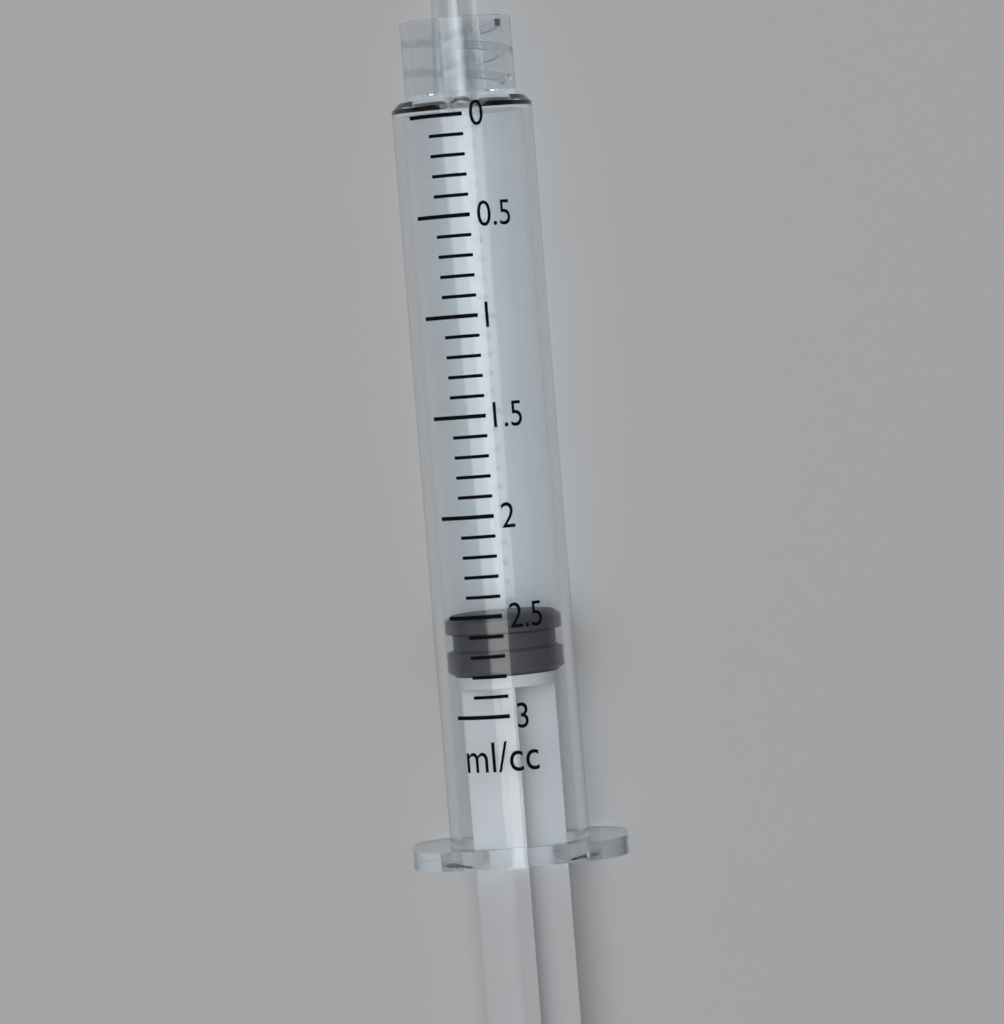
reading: 2.5 ml
